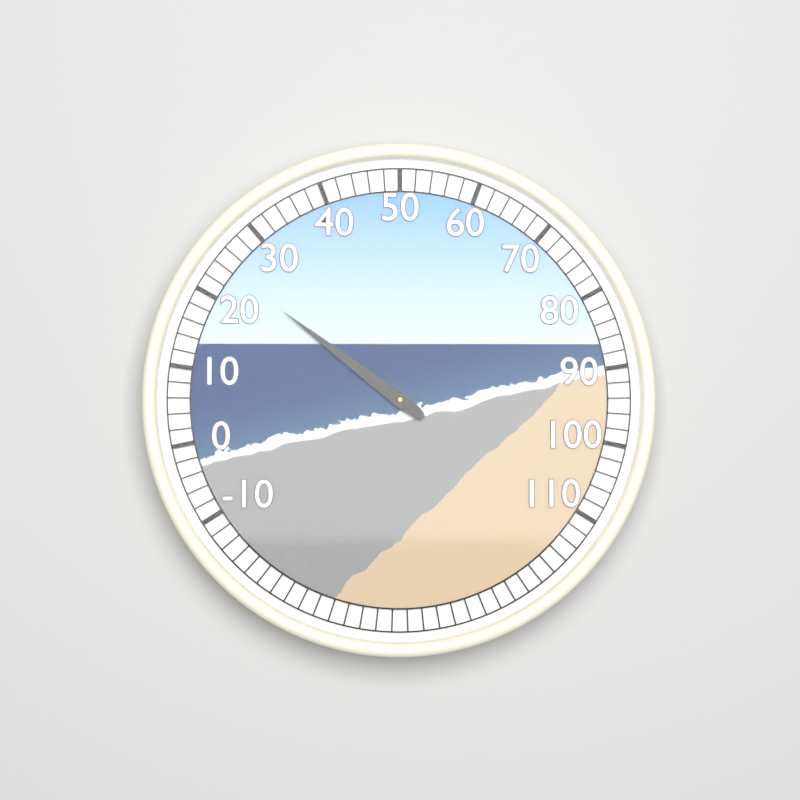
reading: 24 (no unit)
